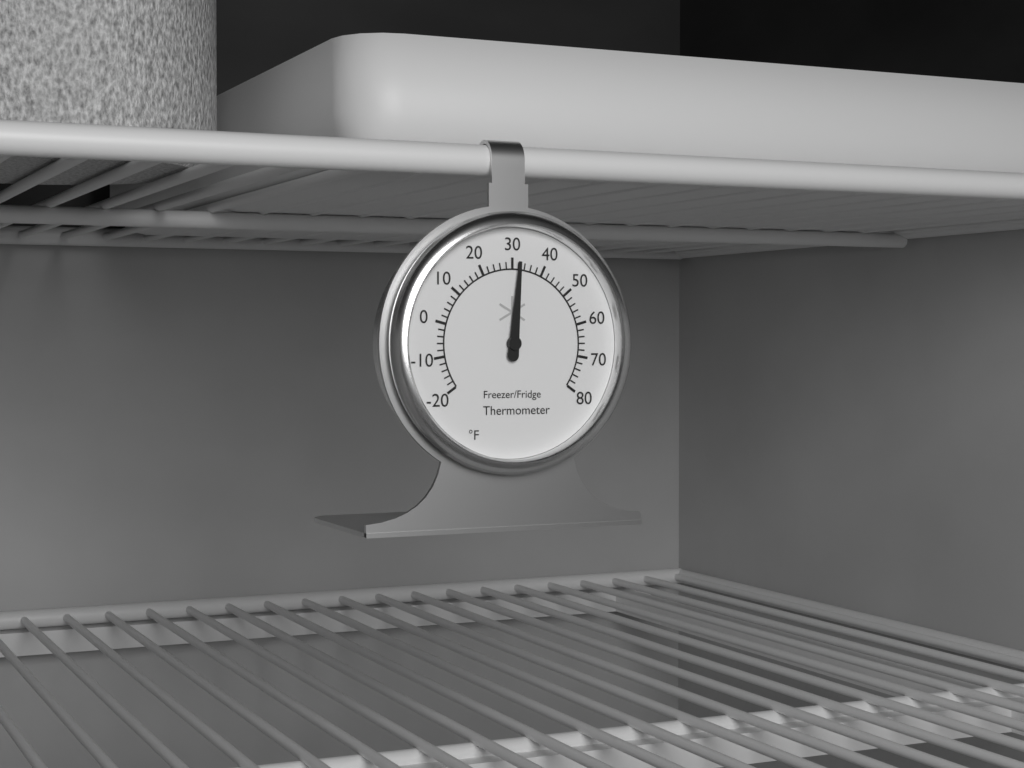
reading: 32 °F
